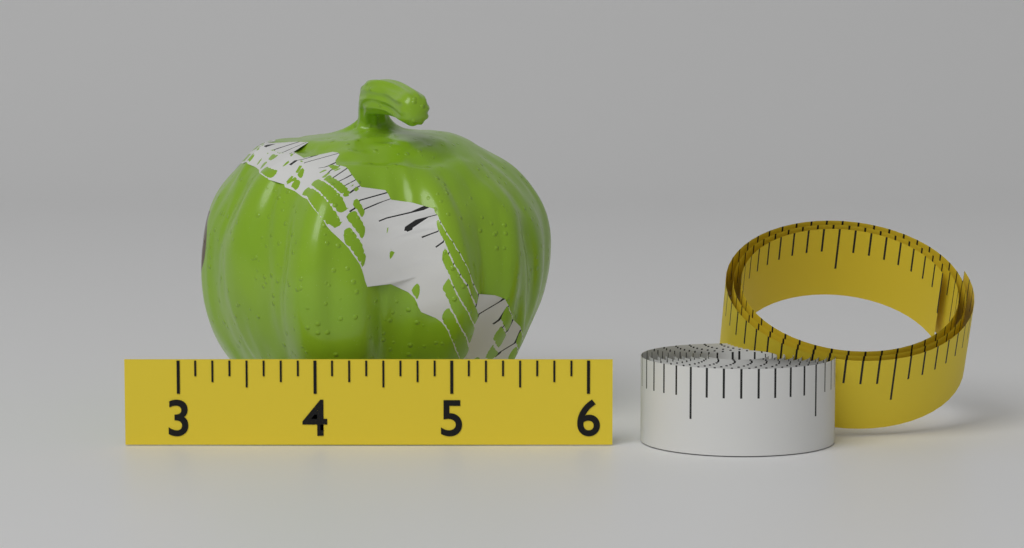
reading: 5.750 (no unit)
